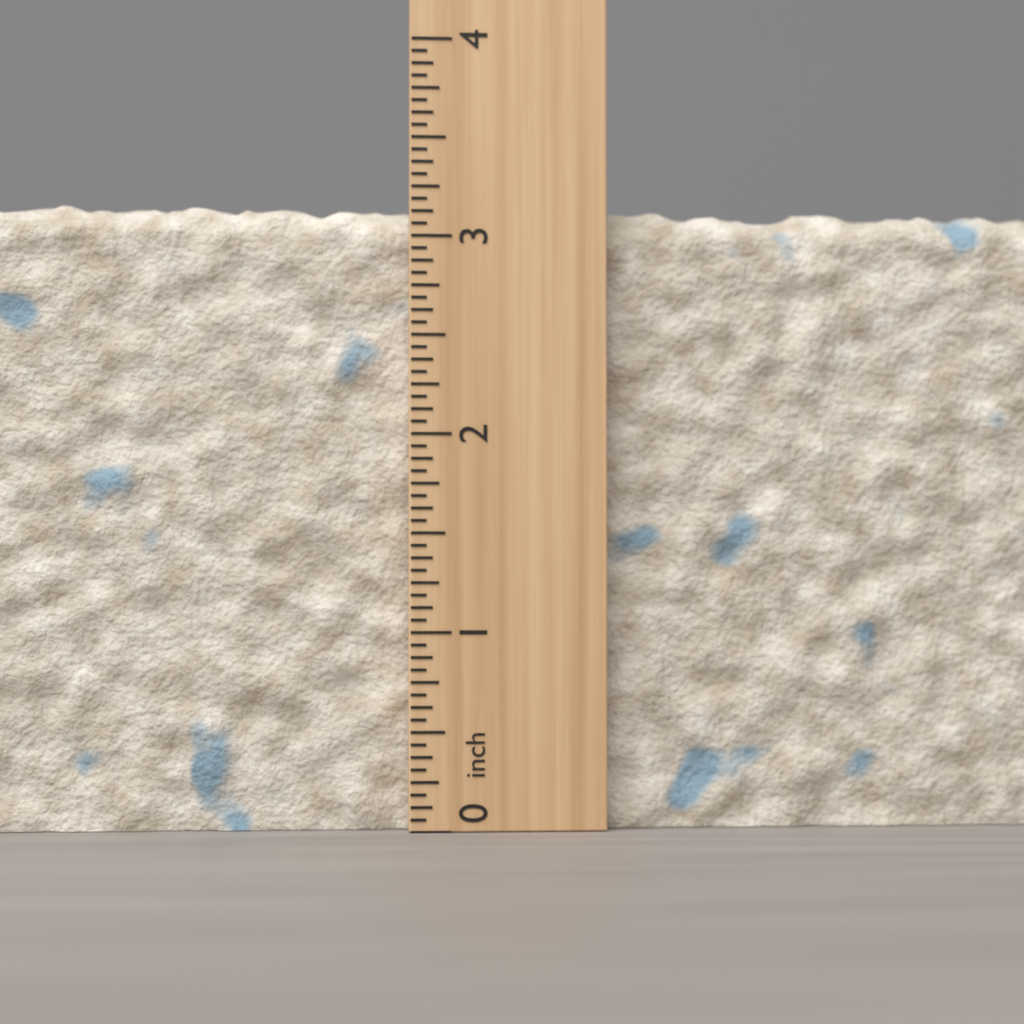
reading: 3.1875 inch
